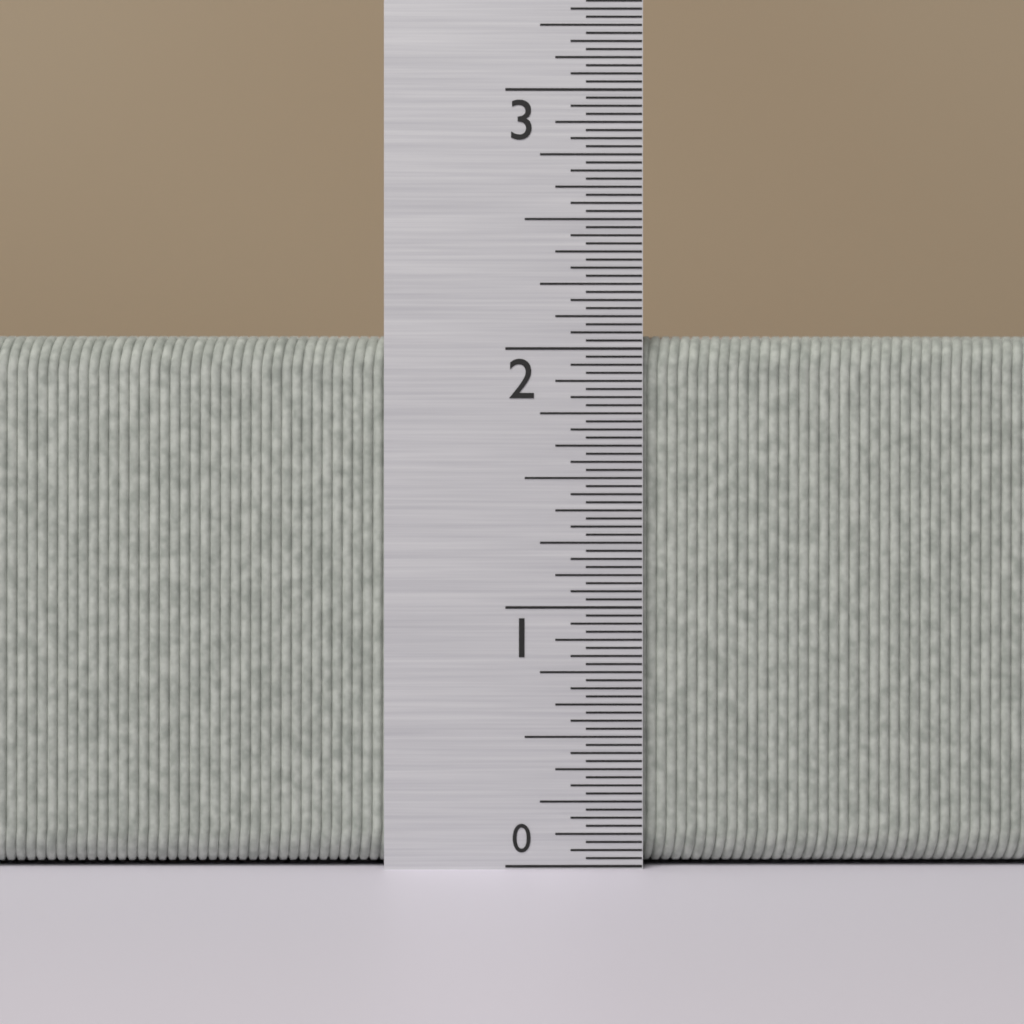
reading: 2.06250 in
